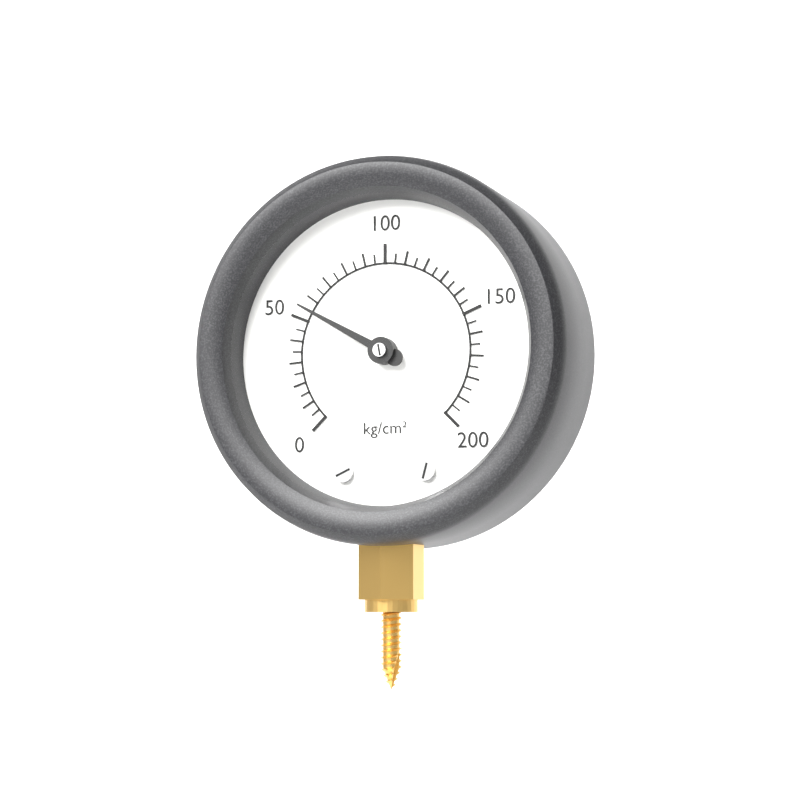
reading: 55 kg/cm²
